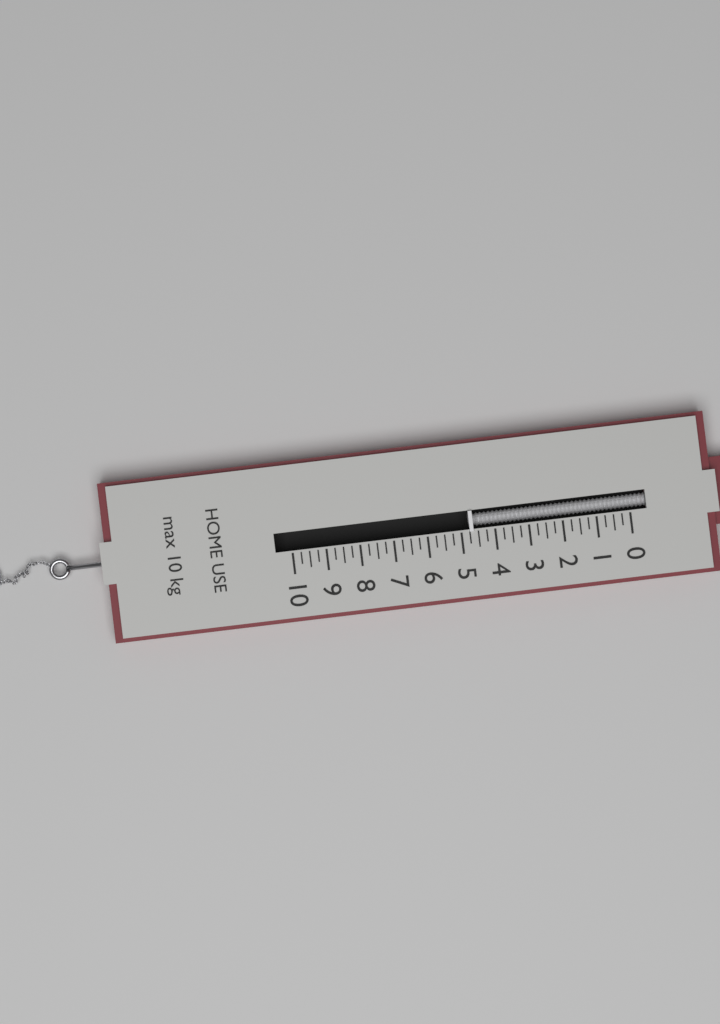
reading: 4.75 kg
